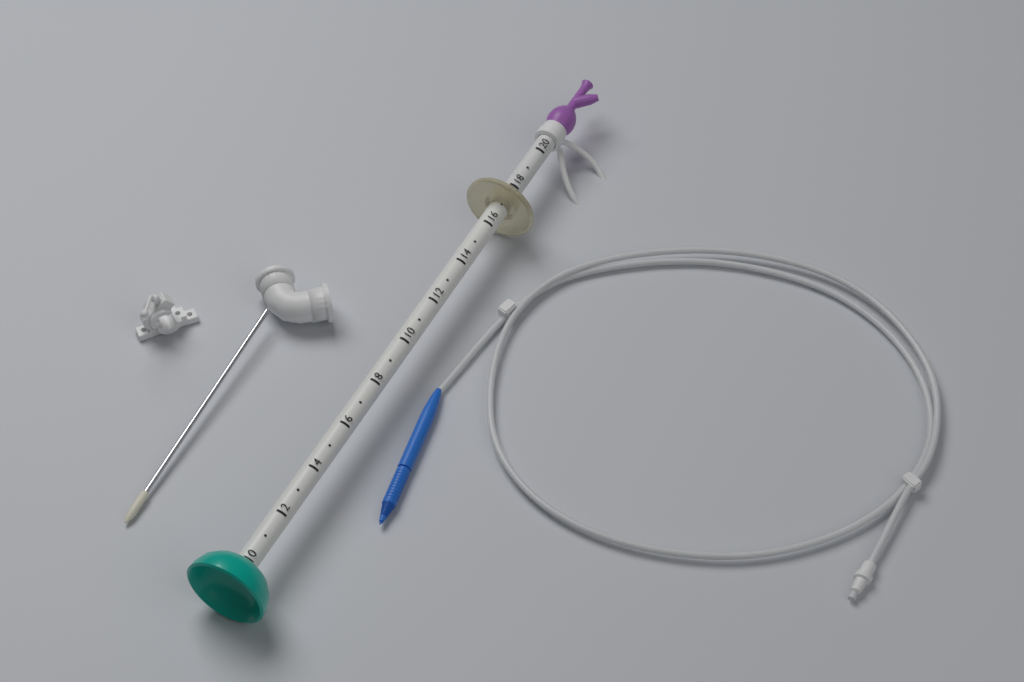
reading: 17 (no unit)
